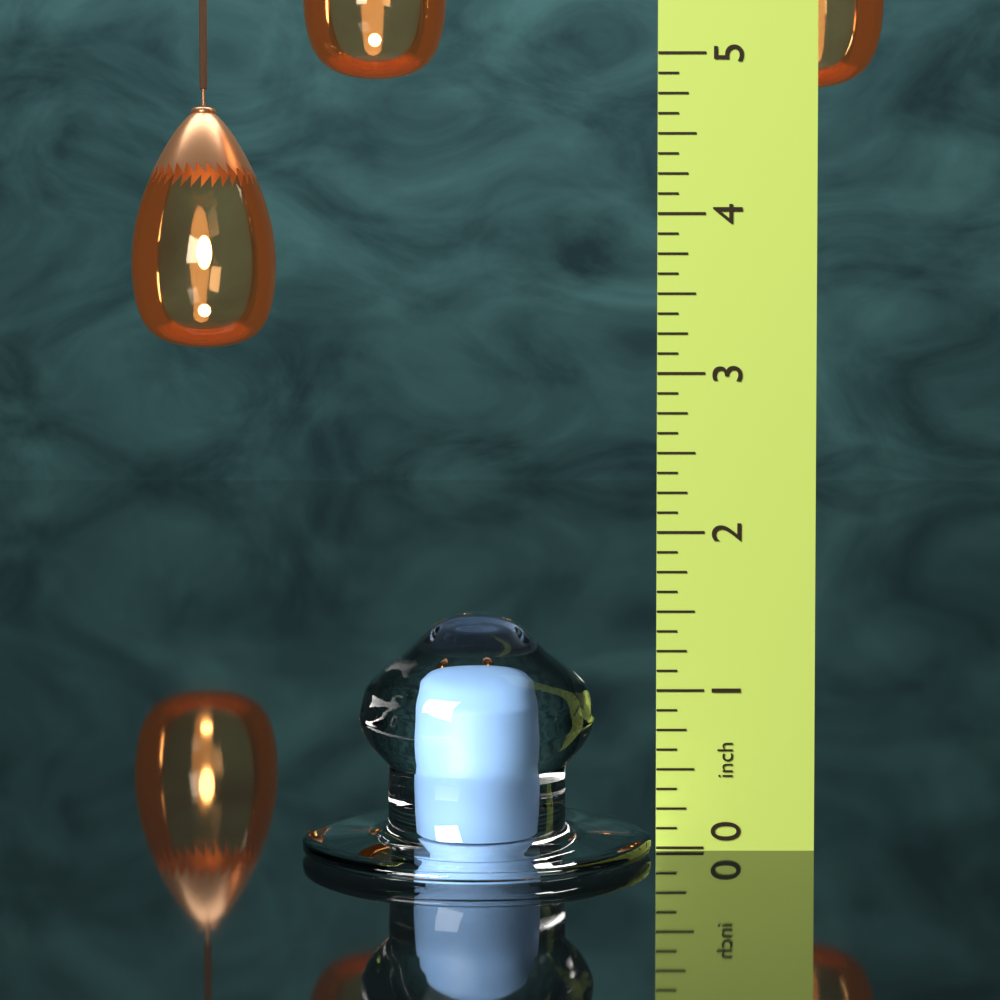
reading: 1.500 in
